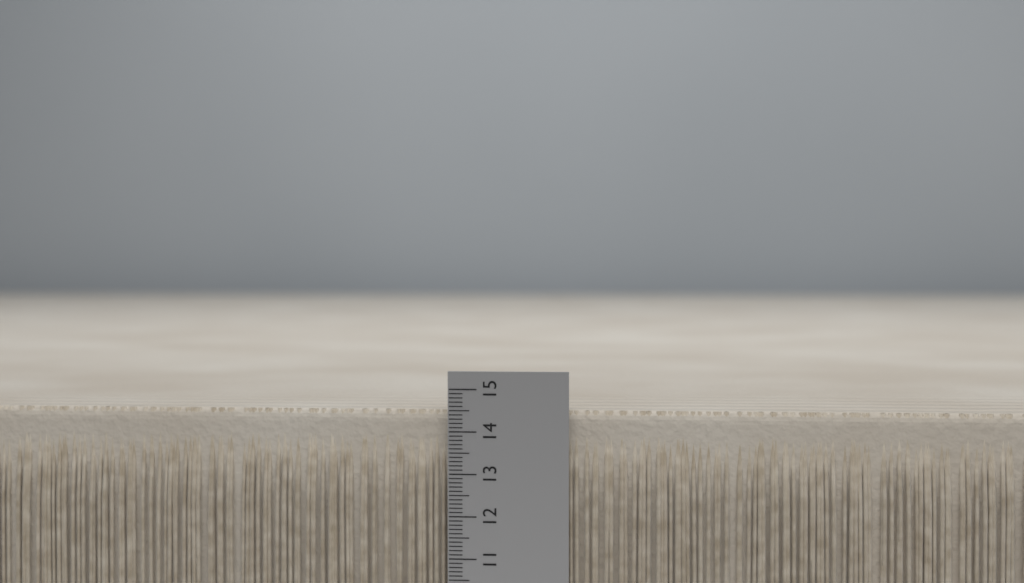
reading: 14.5 (no unit)
